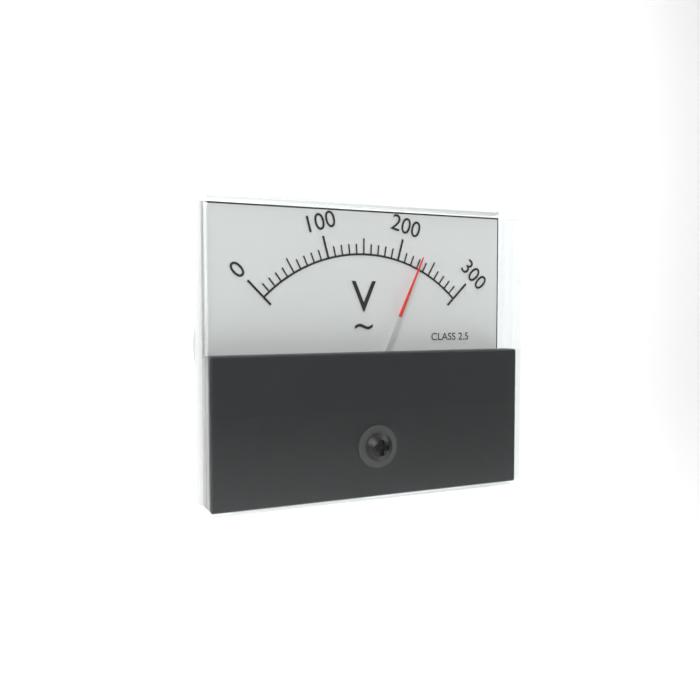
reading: 230 V
